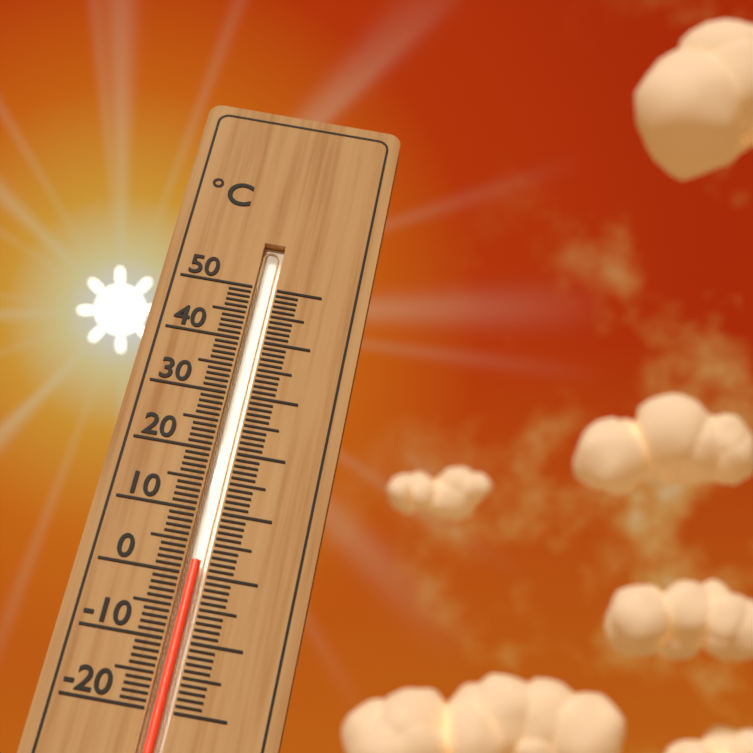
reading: 2 °C
